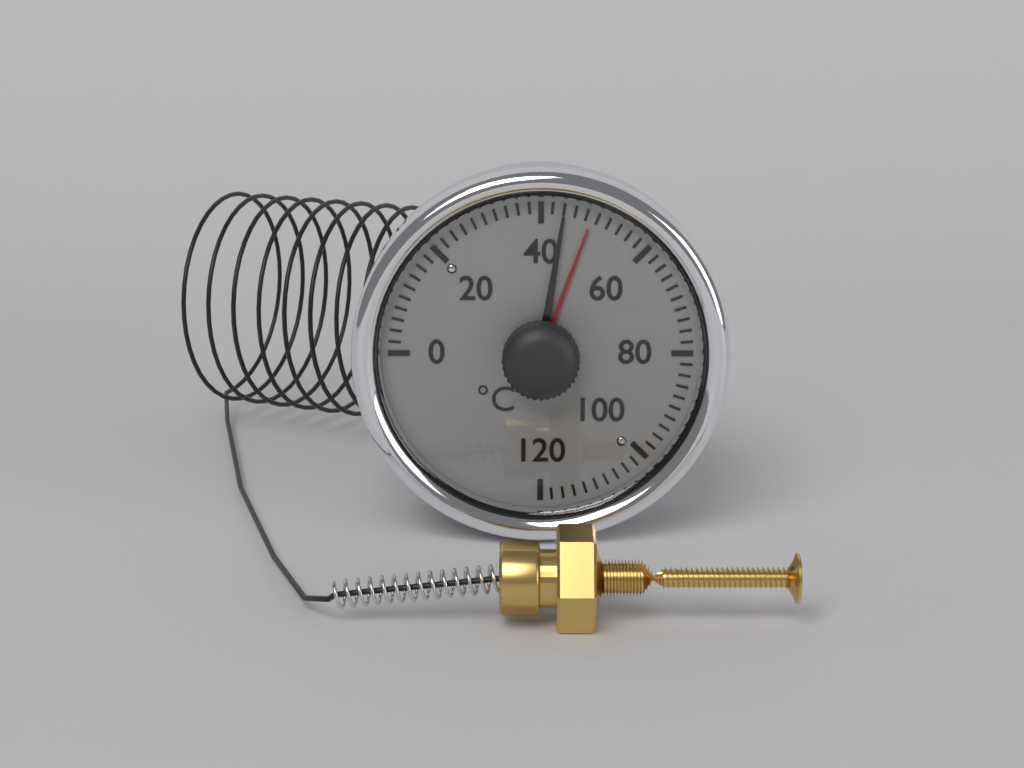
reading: 44 °C
